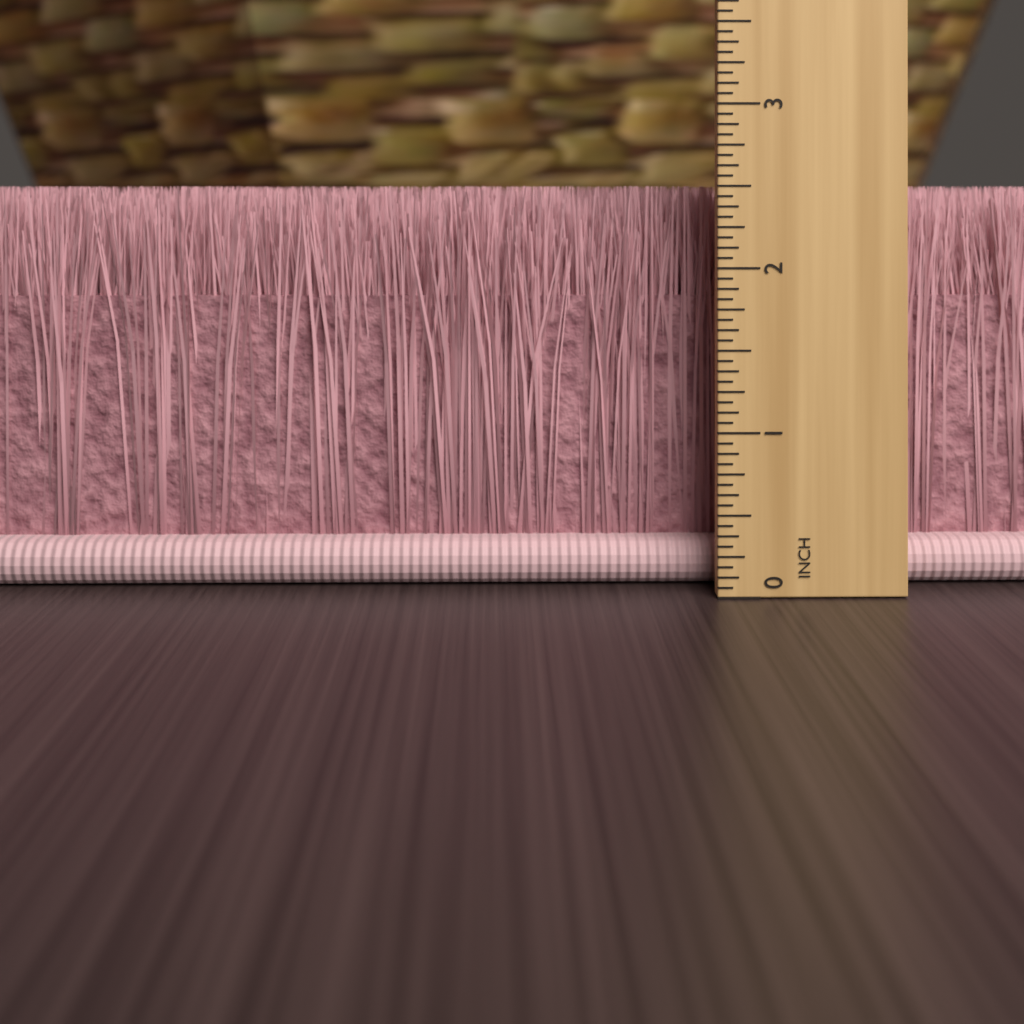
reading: 2.5000 inch
